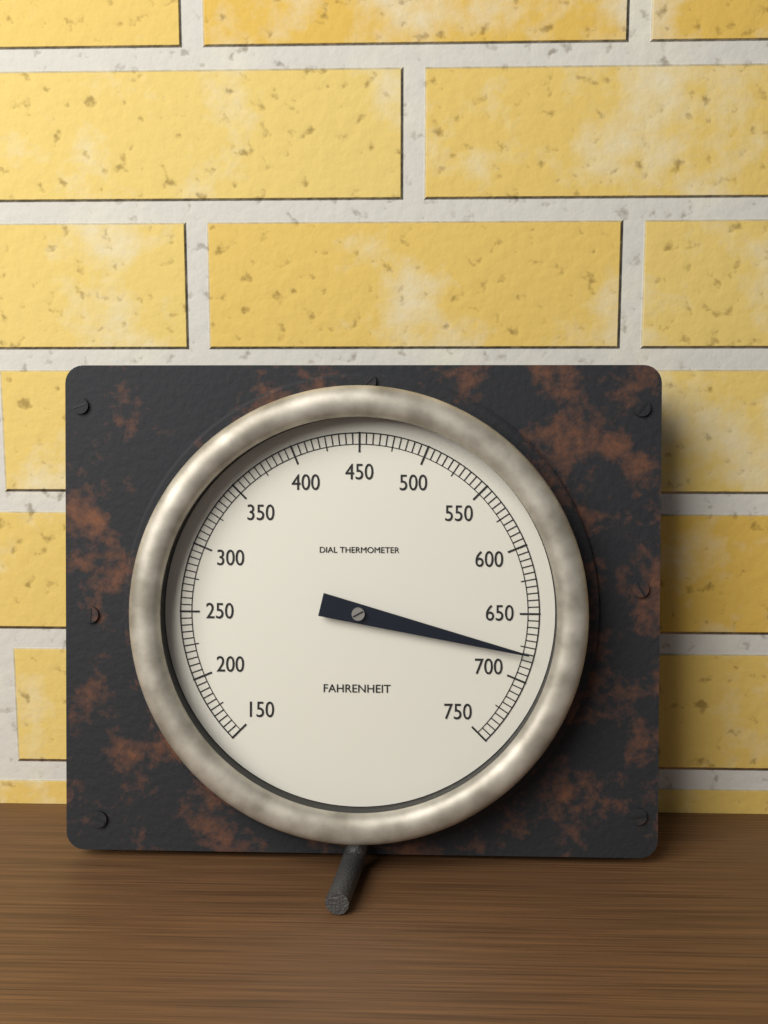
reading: 680 °F
